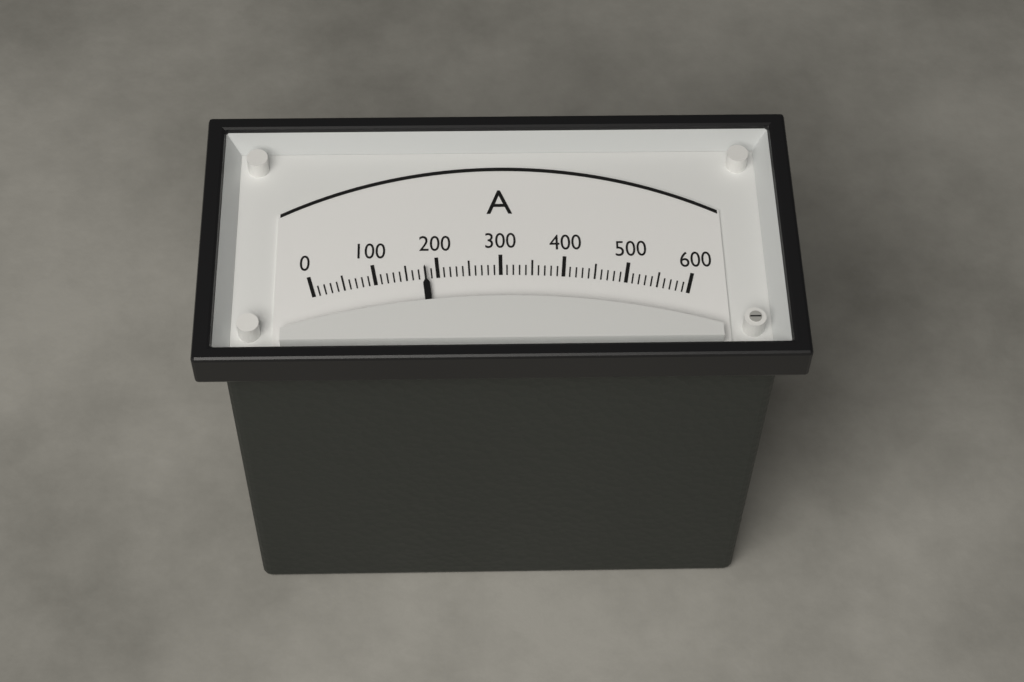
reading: 180 A
